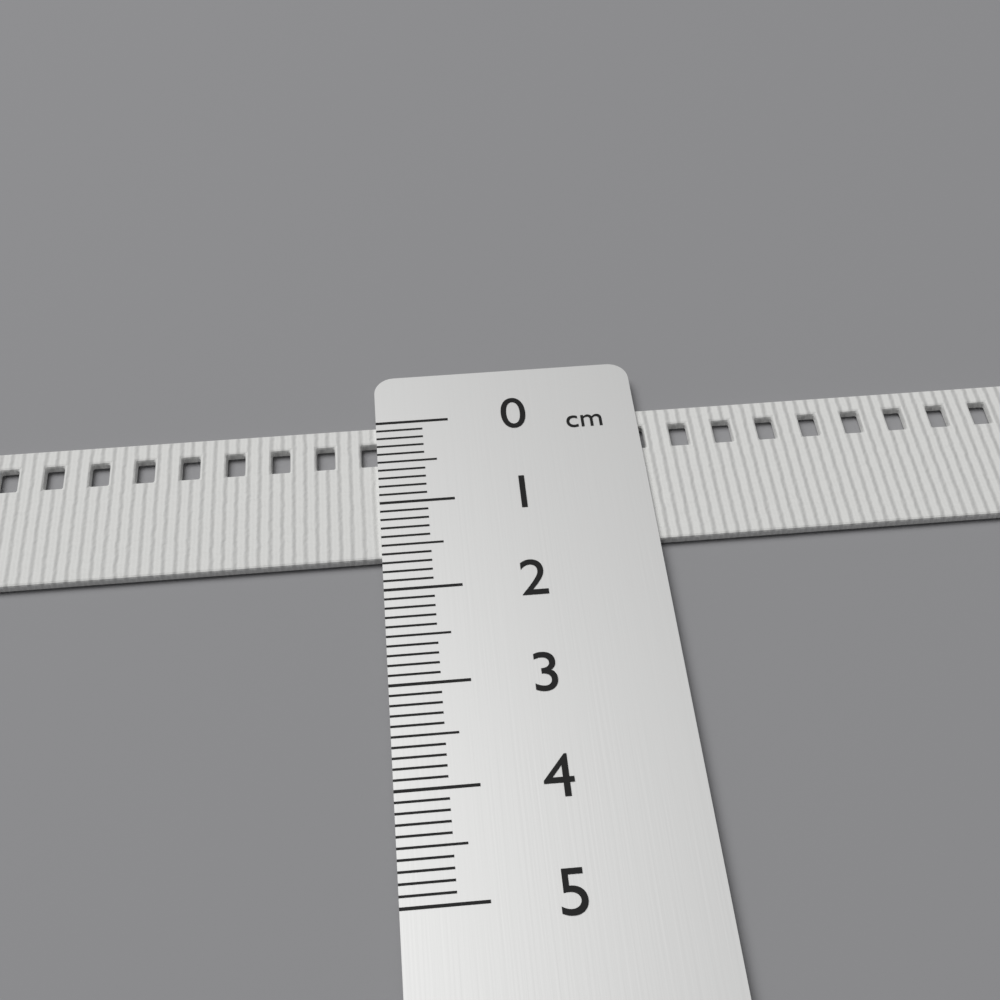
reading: 1.6 cm
